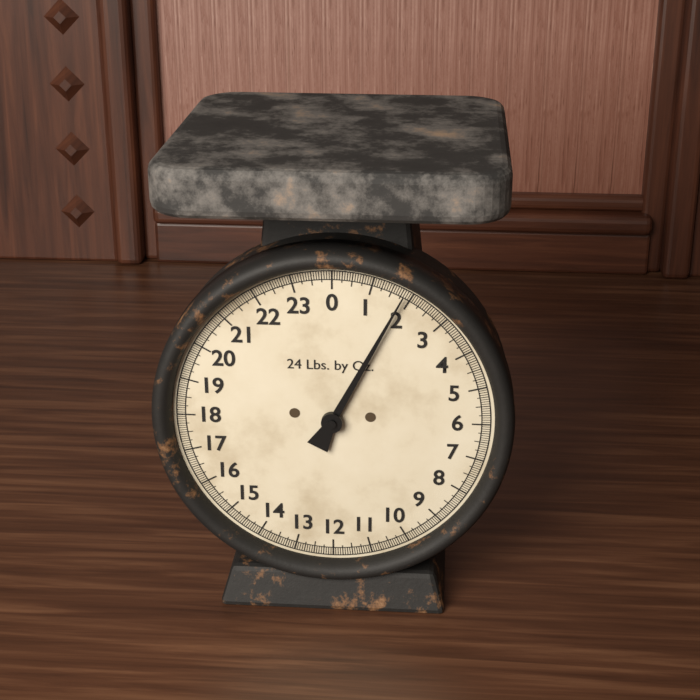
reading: 1.8125 lb
